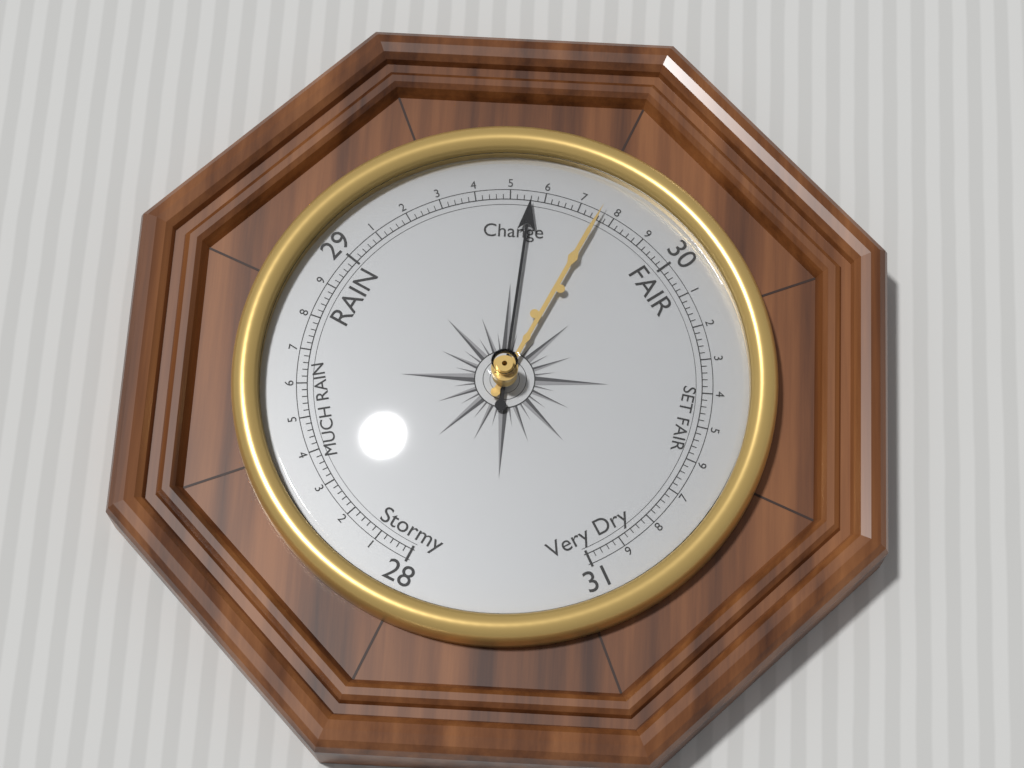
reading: 29.56 (no unit)
